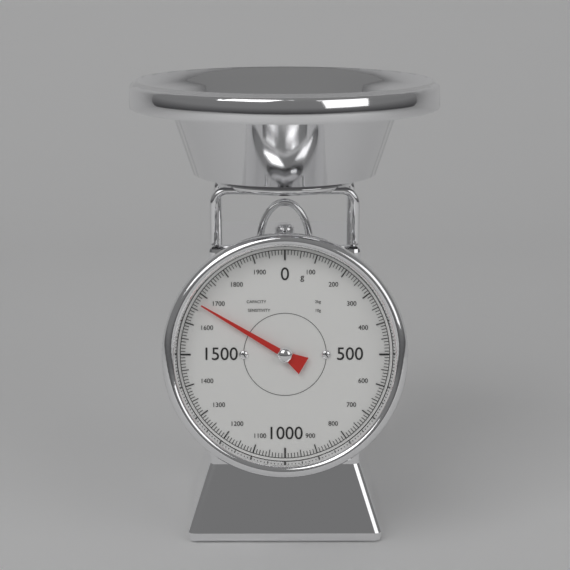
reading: 1670 g
